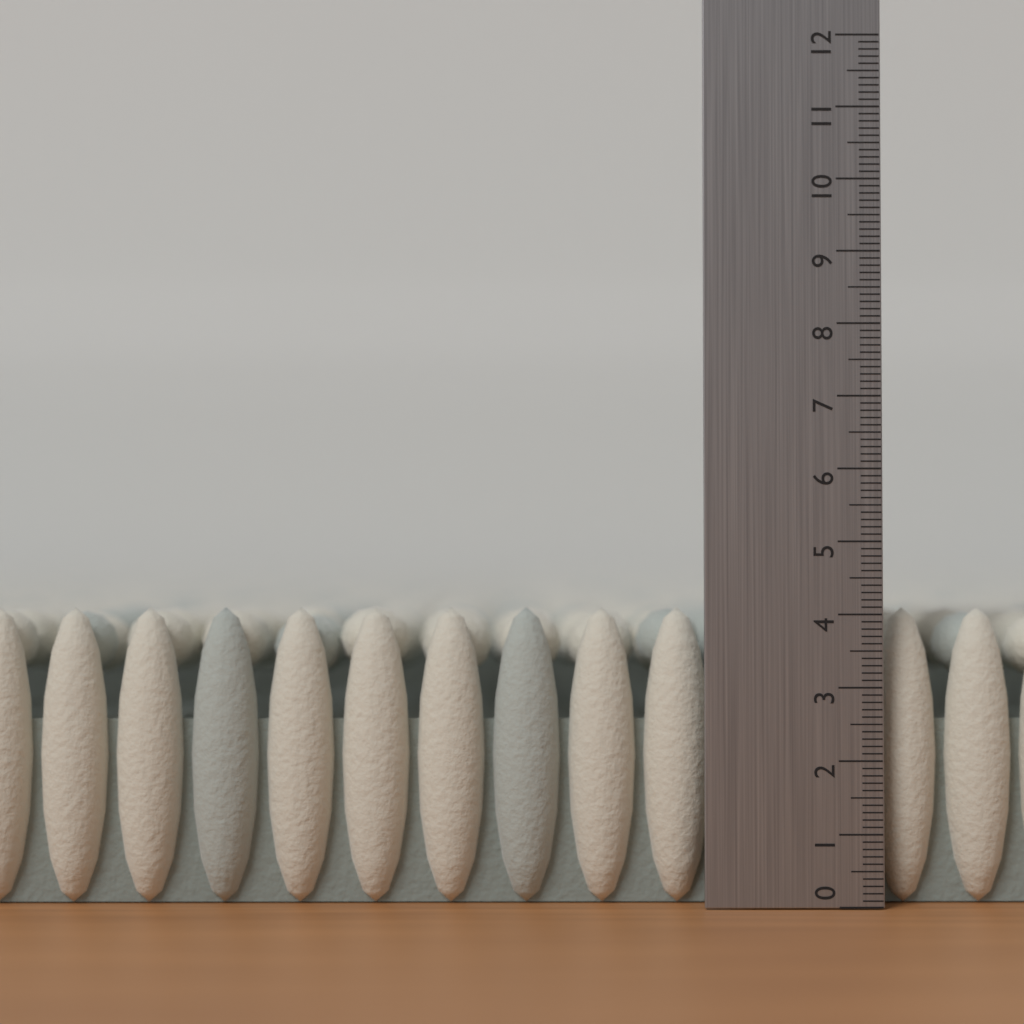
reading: 4.1 (no unit)
